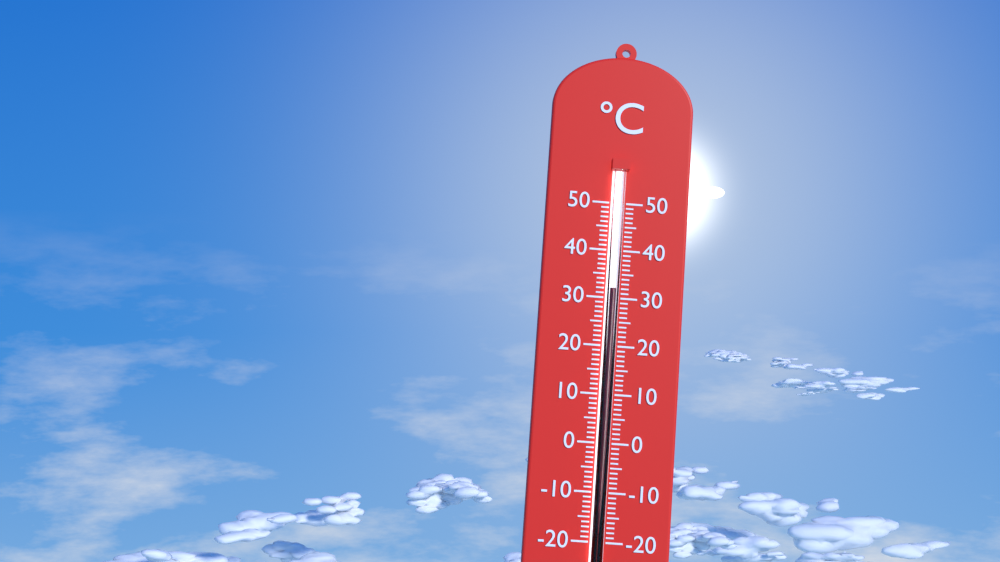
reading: 32 °C
